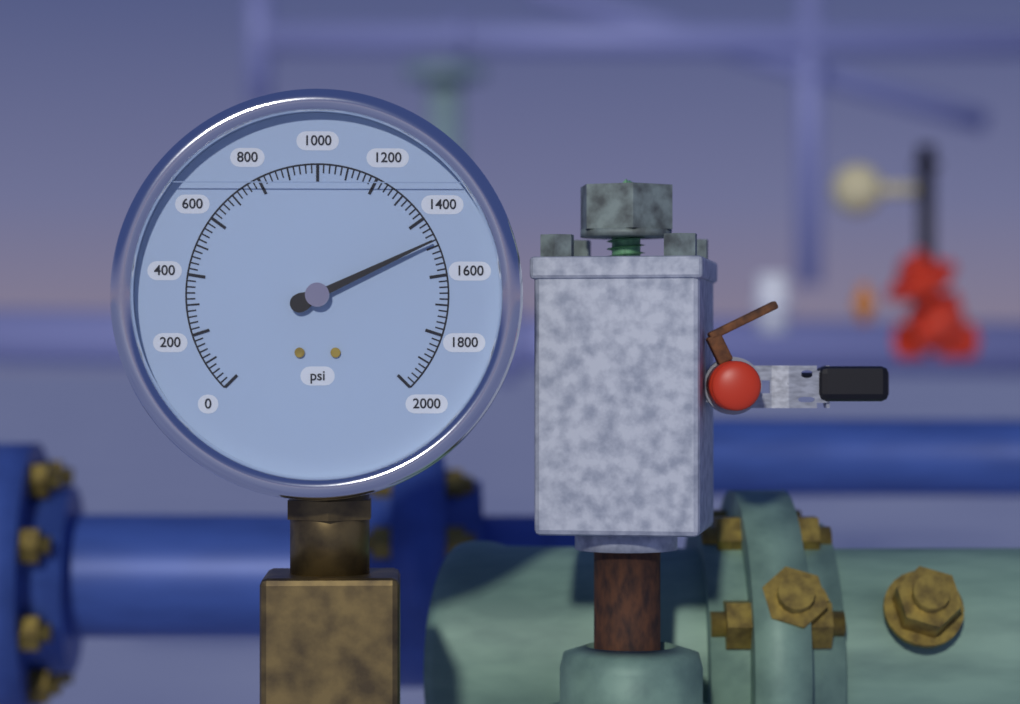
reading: 1480 psi
